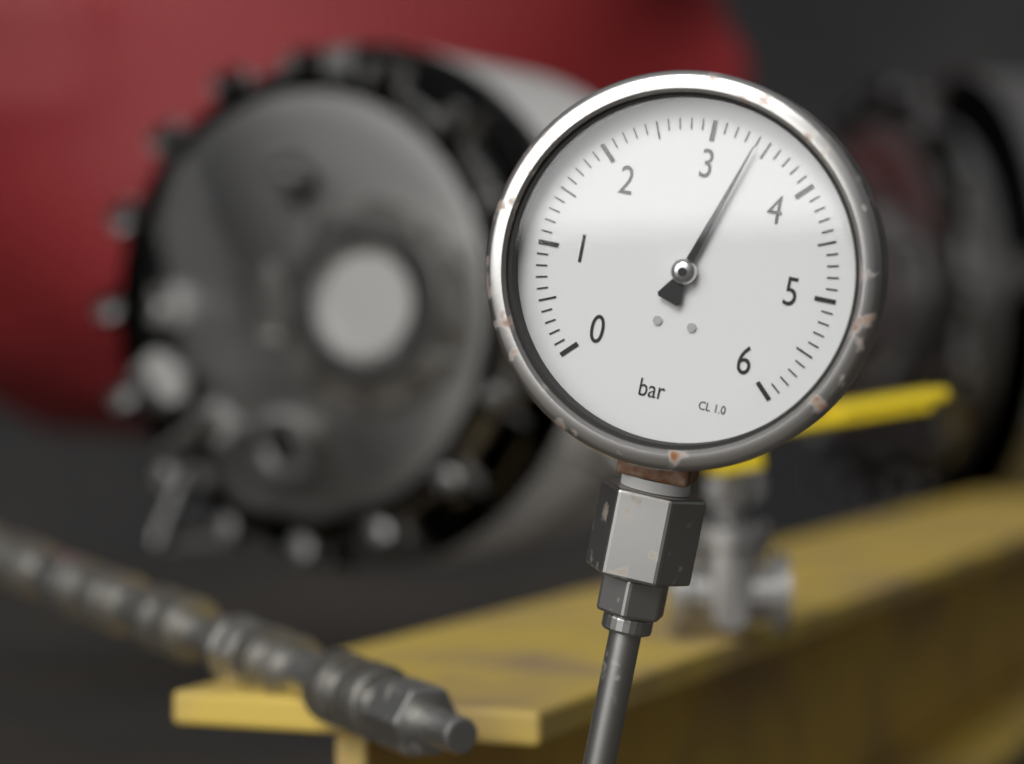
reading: 3.4 bar
